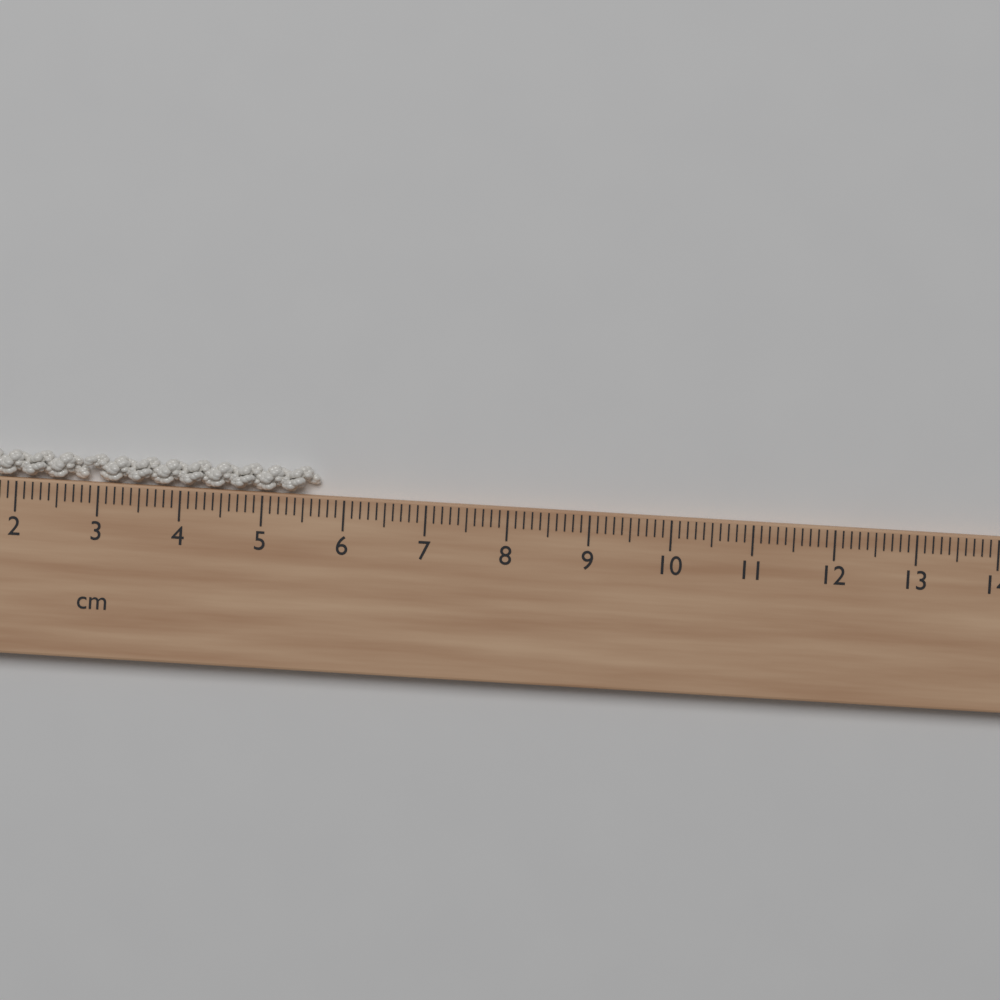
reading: 5.7 cm
